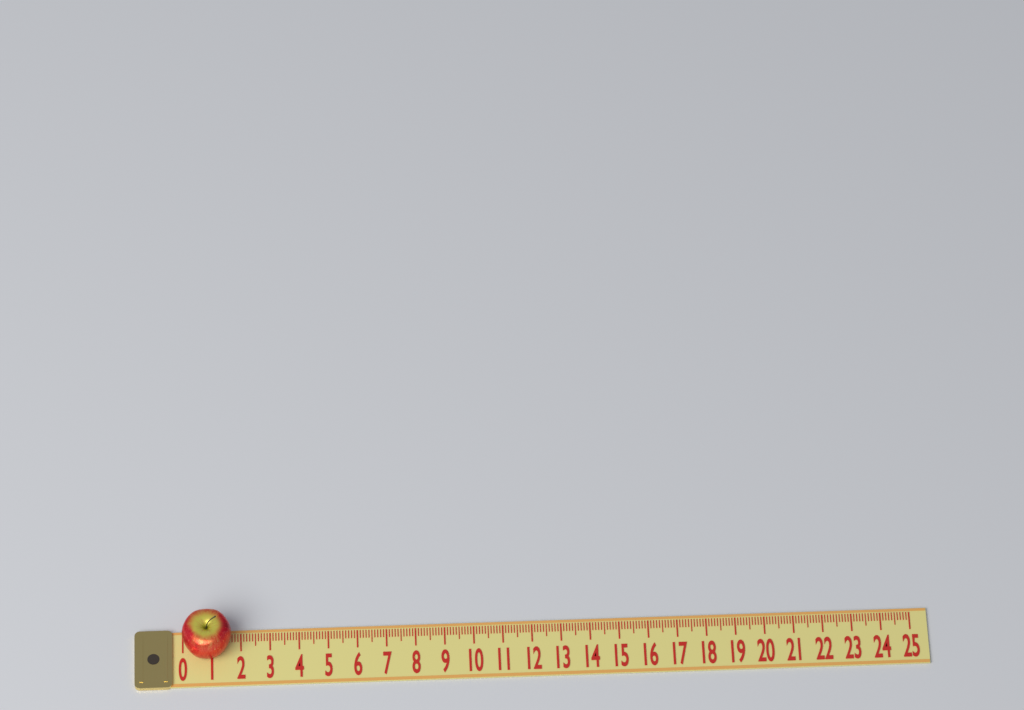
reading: 1.7 (no unit)
